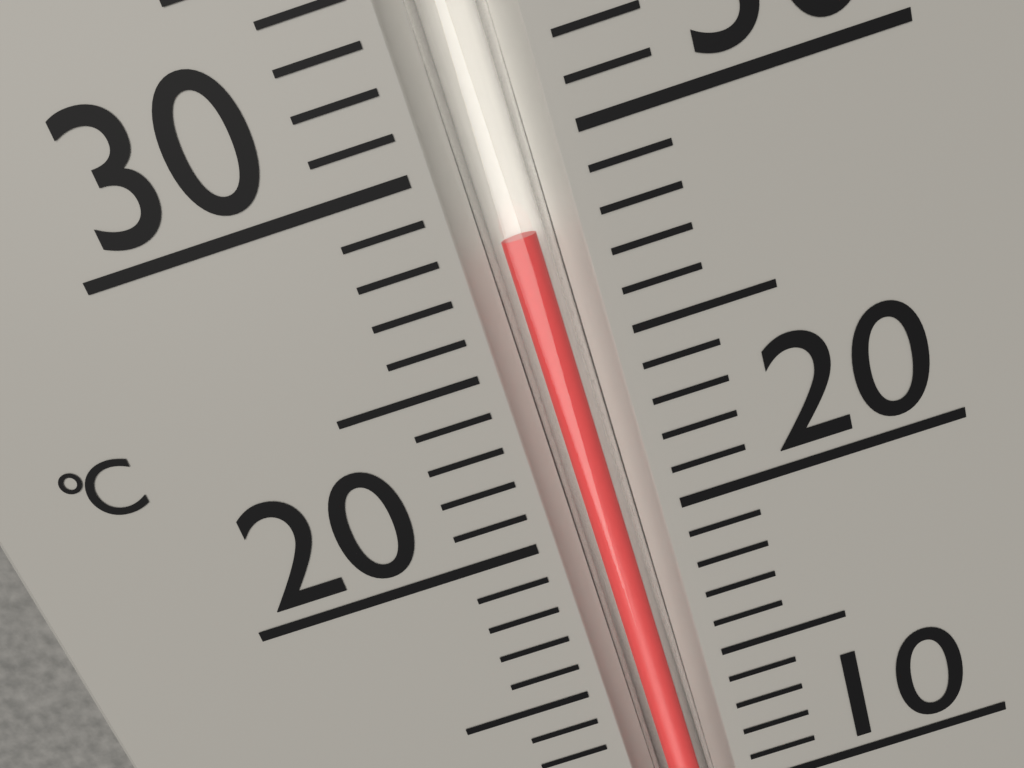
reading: 28 °C
